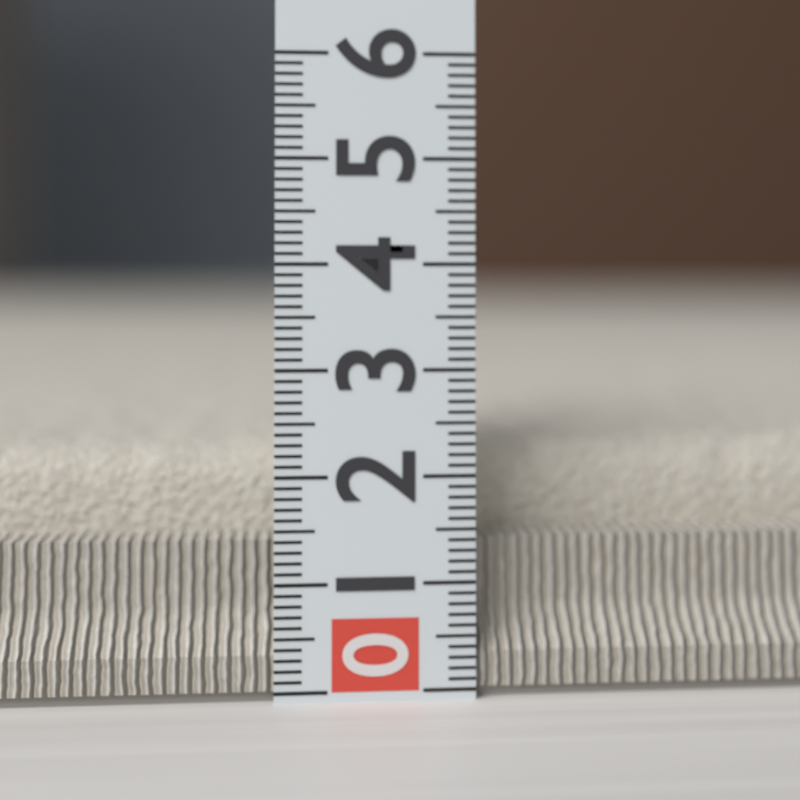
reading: 2.3 (no unit)
